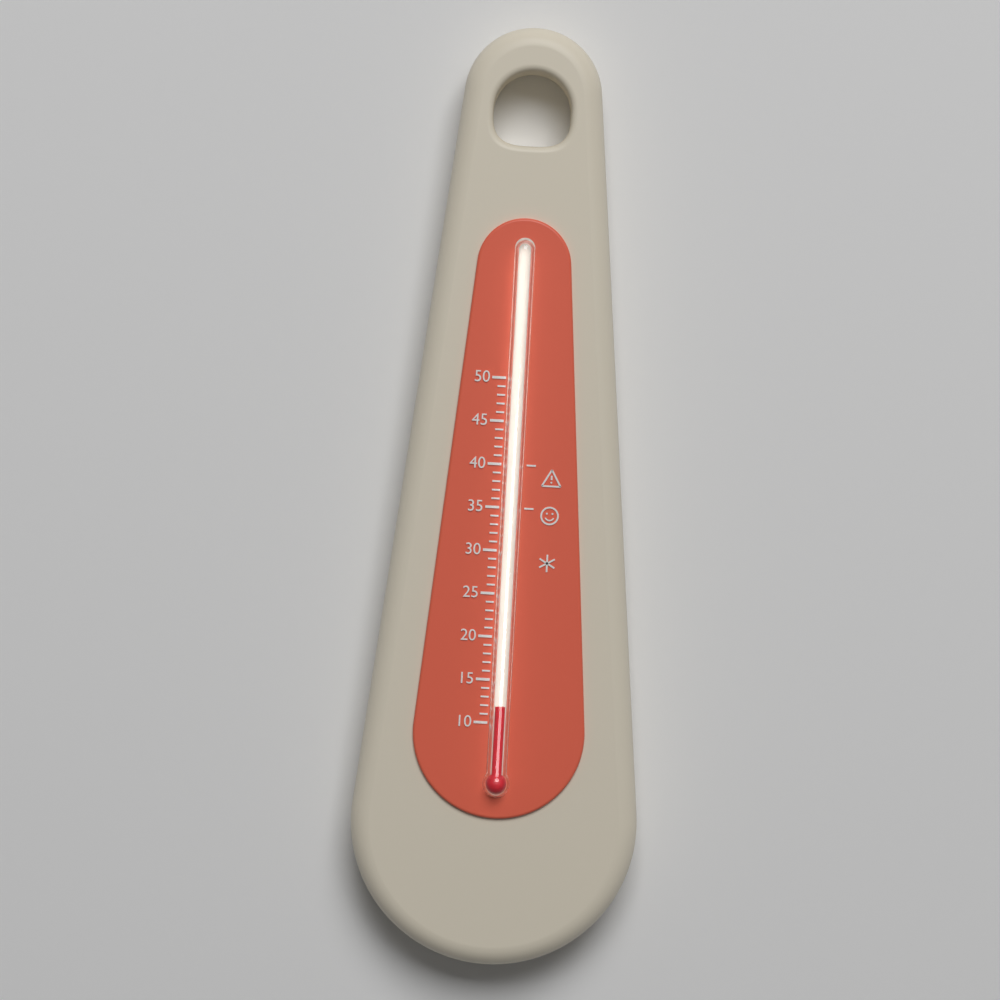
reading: 12 (no unit)
